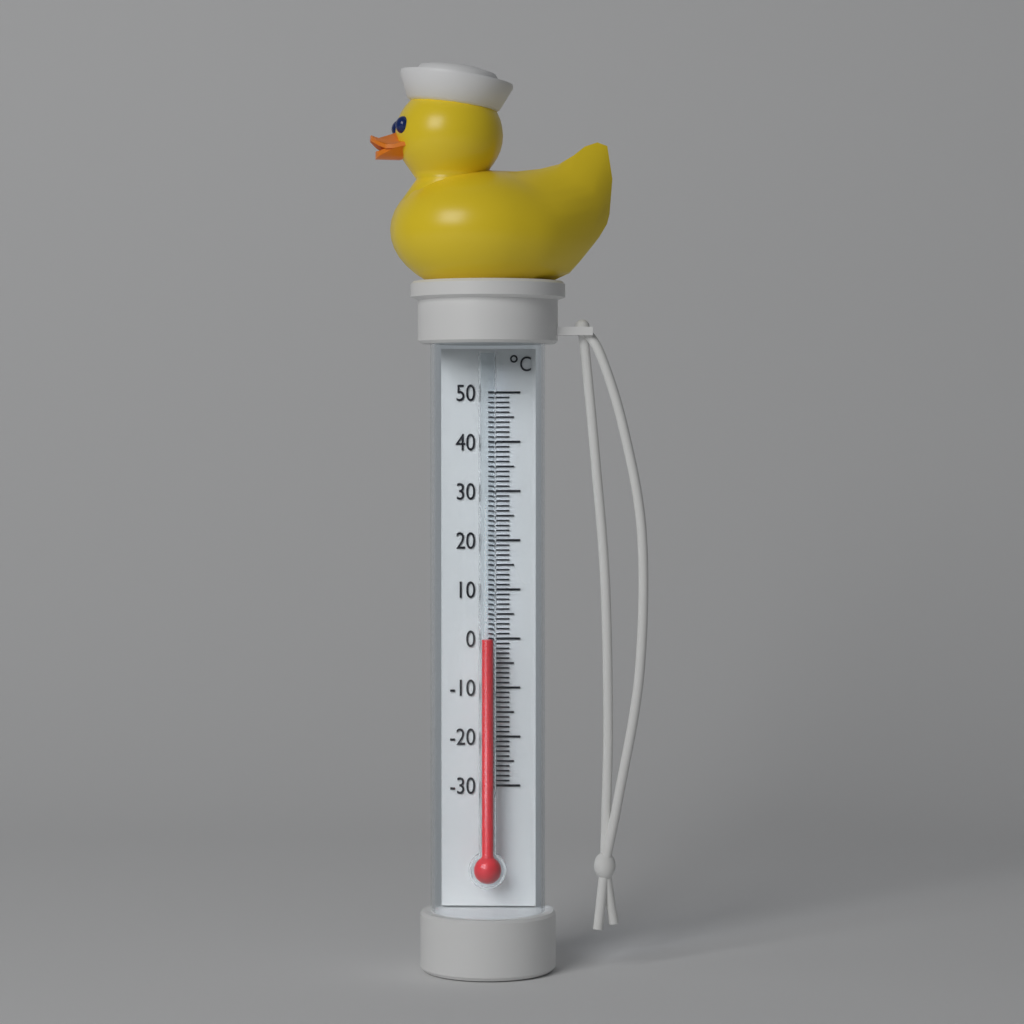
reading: 0 °C
